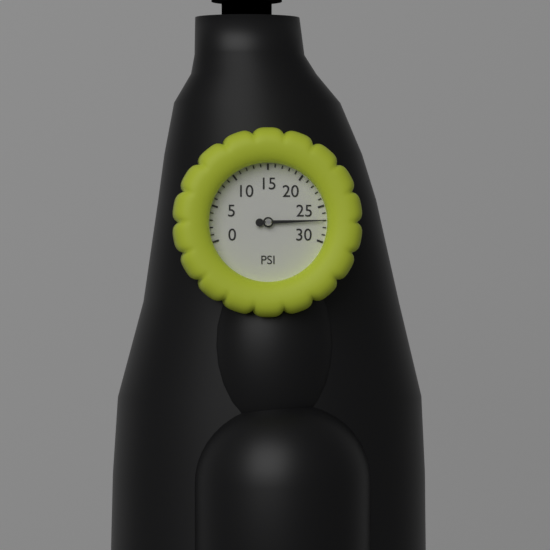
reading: 27 psi
